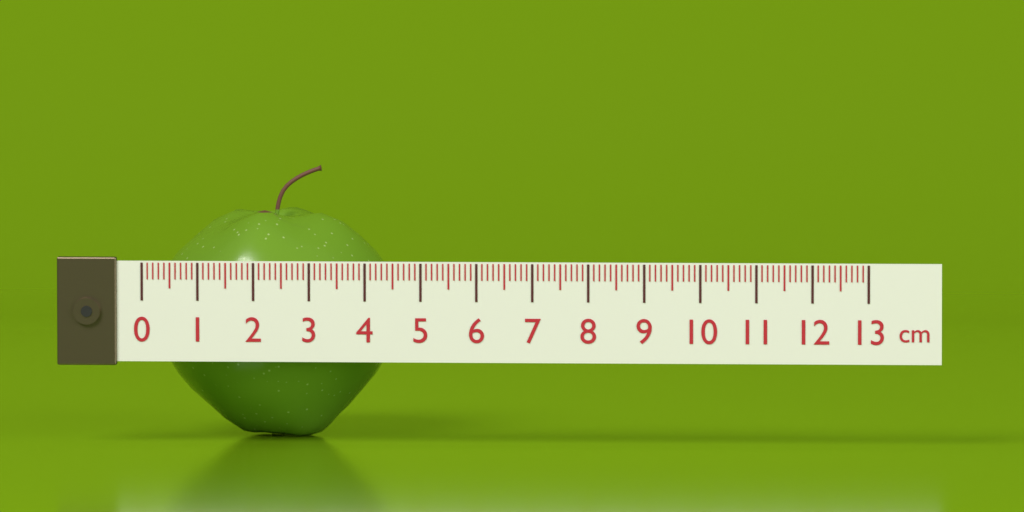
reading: 4.4 cm
